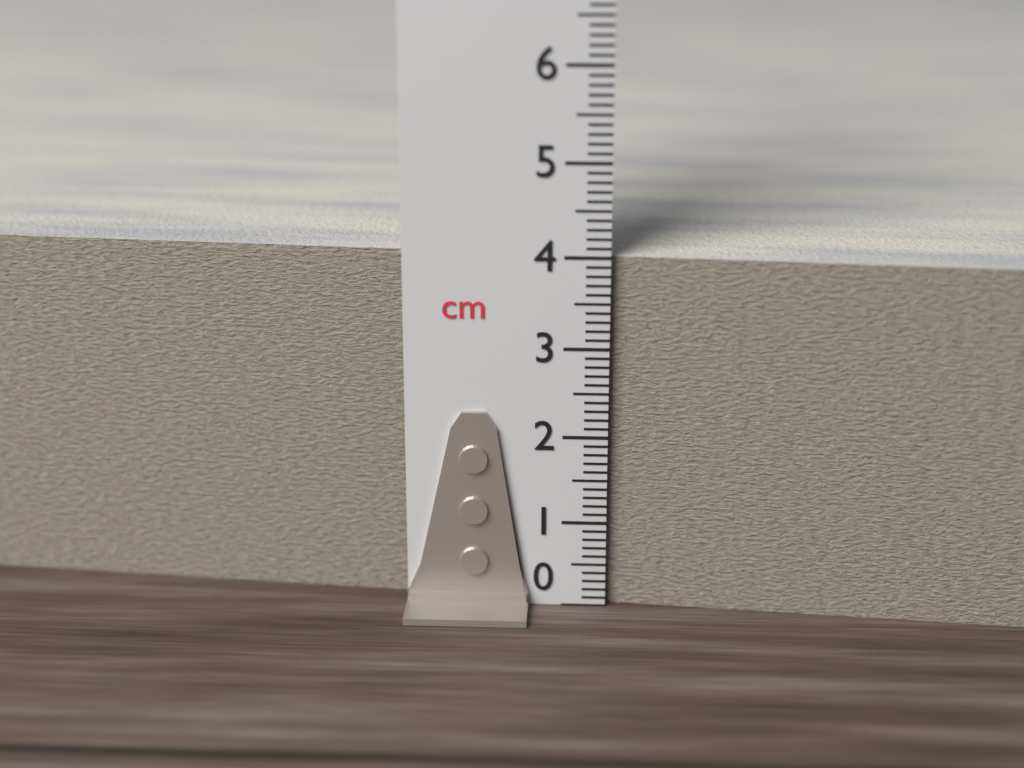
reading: 4.0 cm
